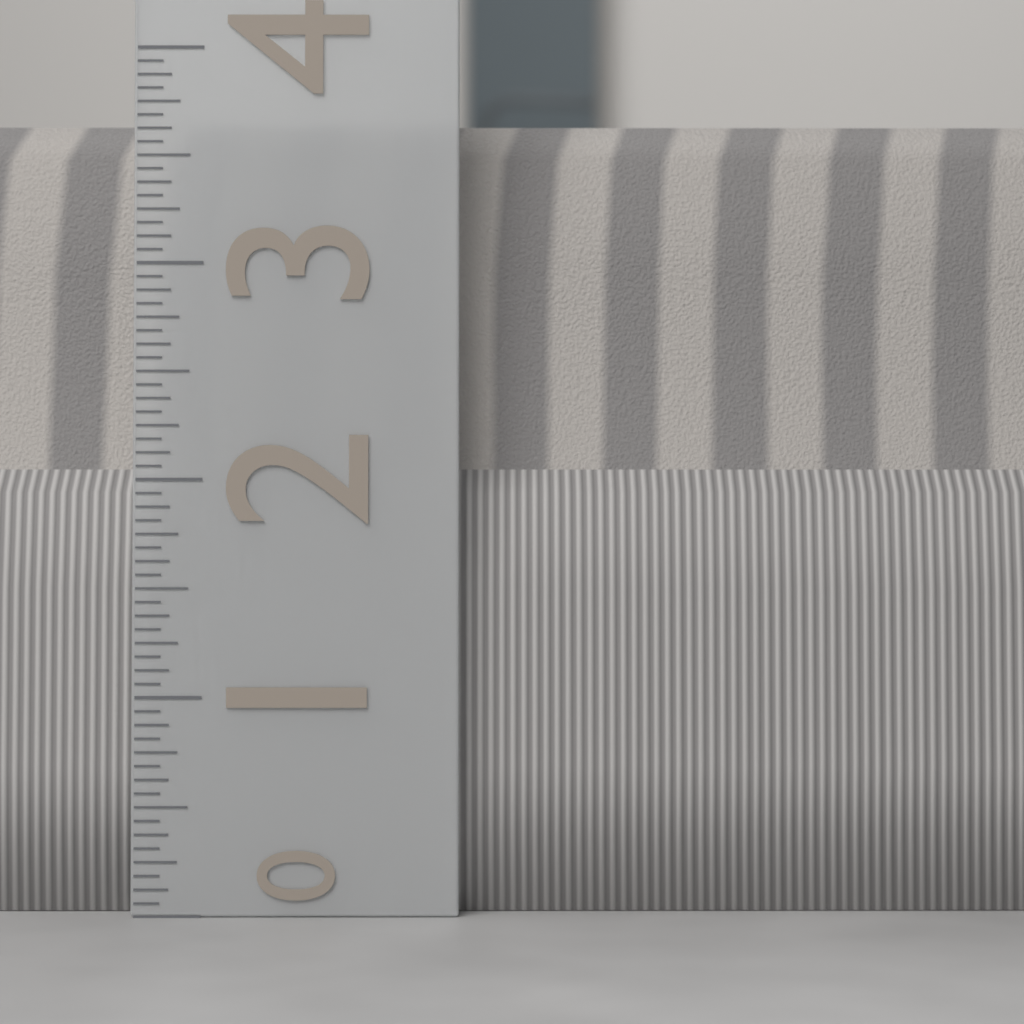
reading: 3.7500 (no unit)
